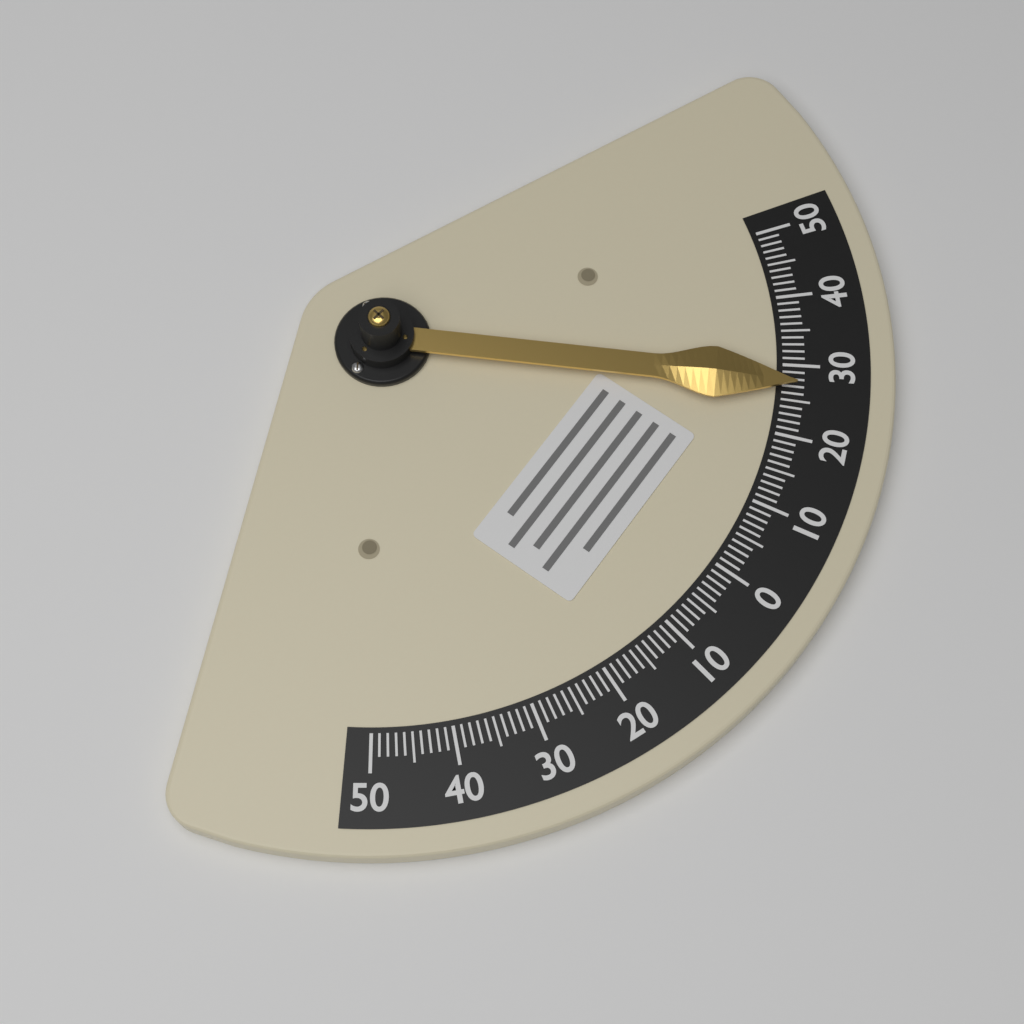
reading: 27 (no unit)
